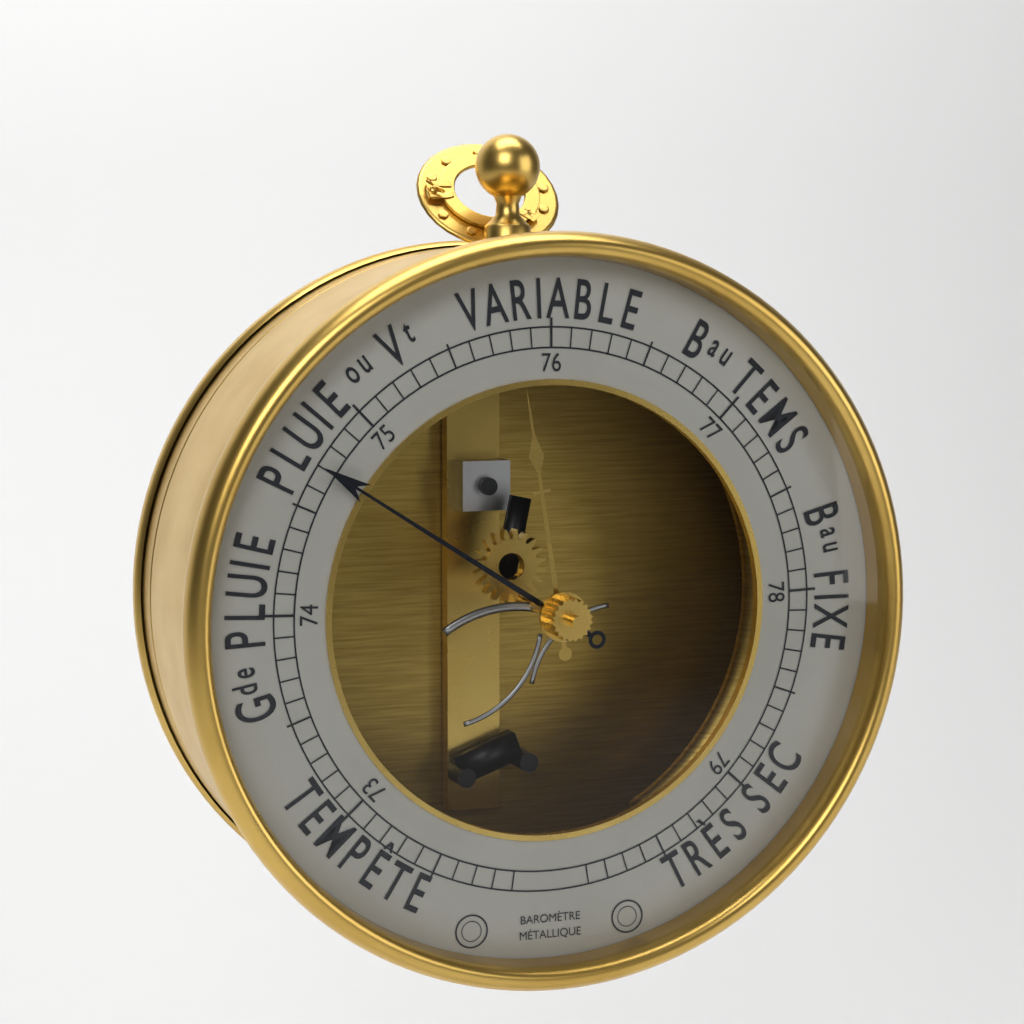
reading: 74.7 (no unit)
